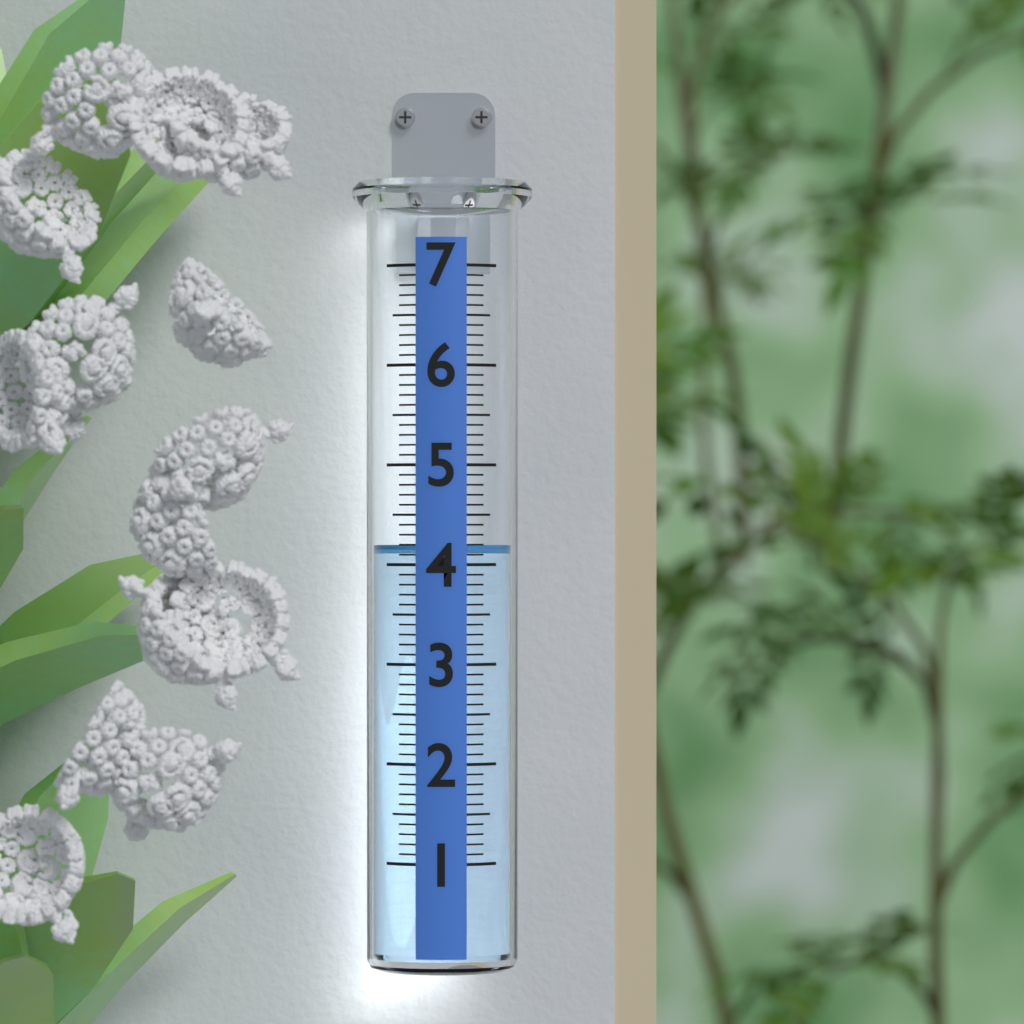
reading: 4.2 (no unit)
